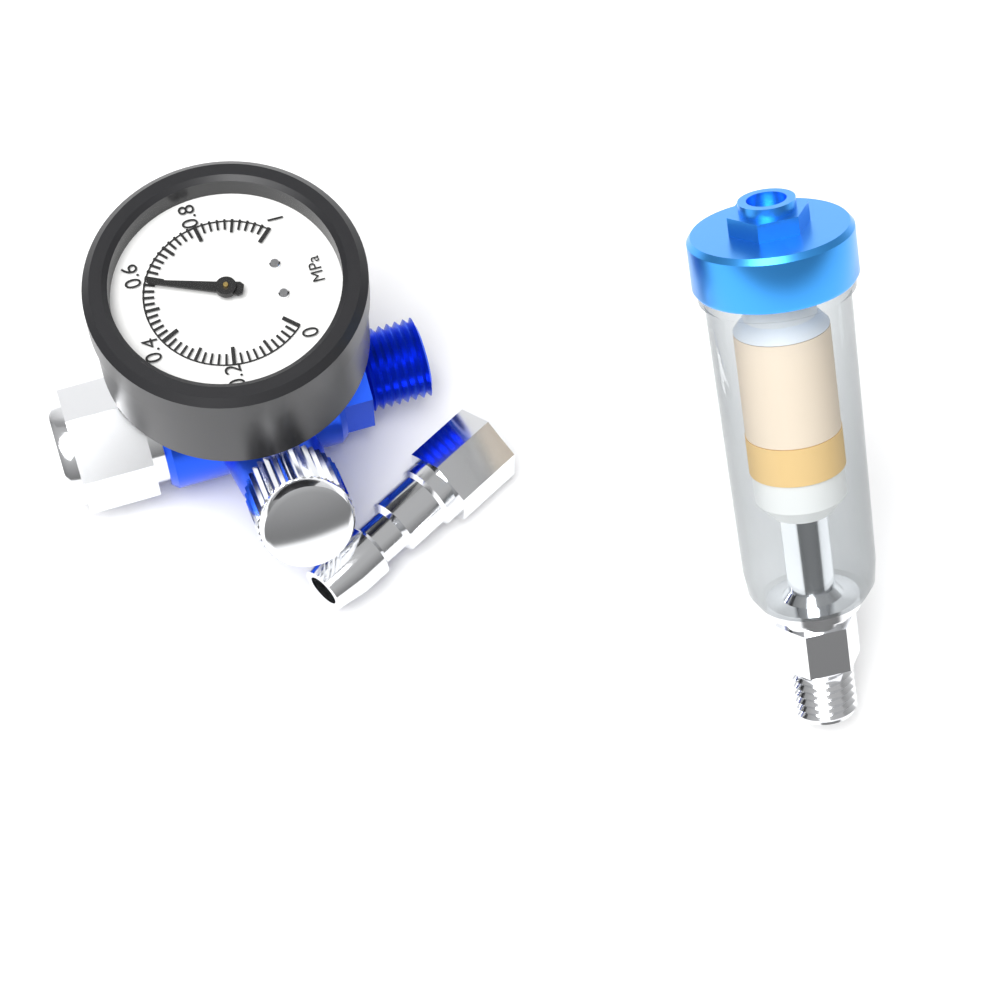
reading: 0.58 MPa
